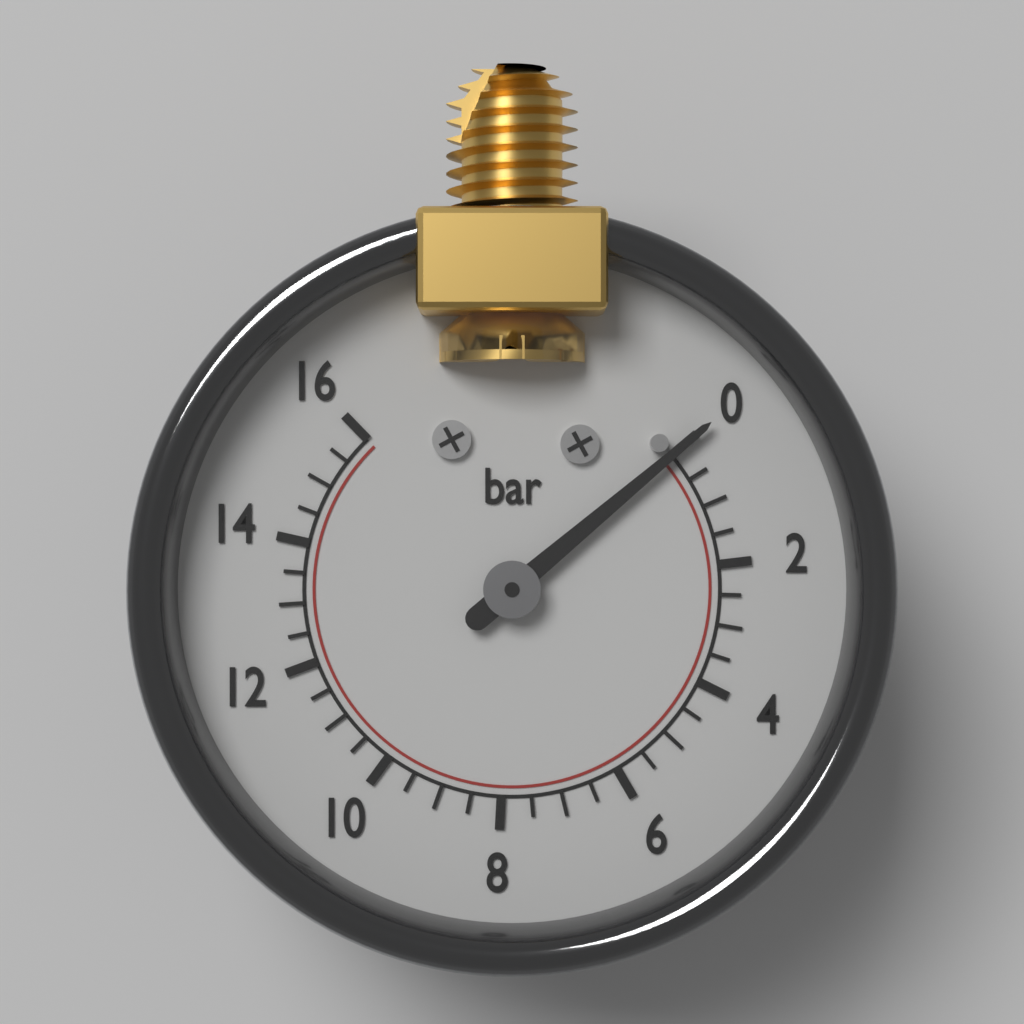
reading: 0.0 bar
